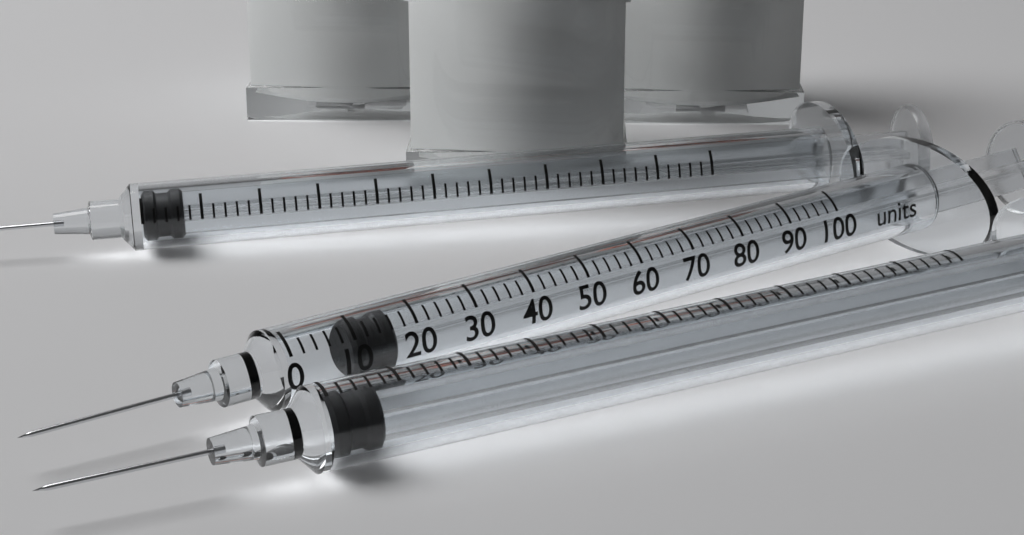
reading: 10 units
